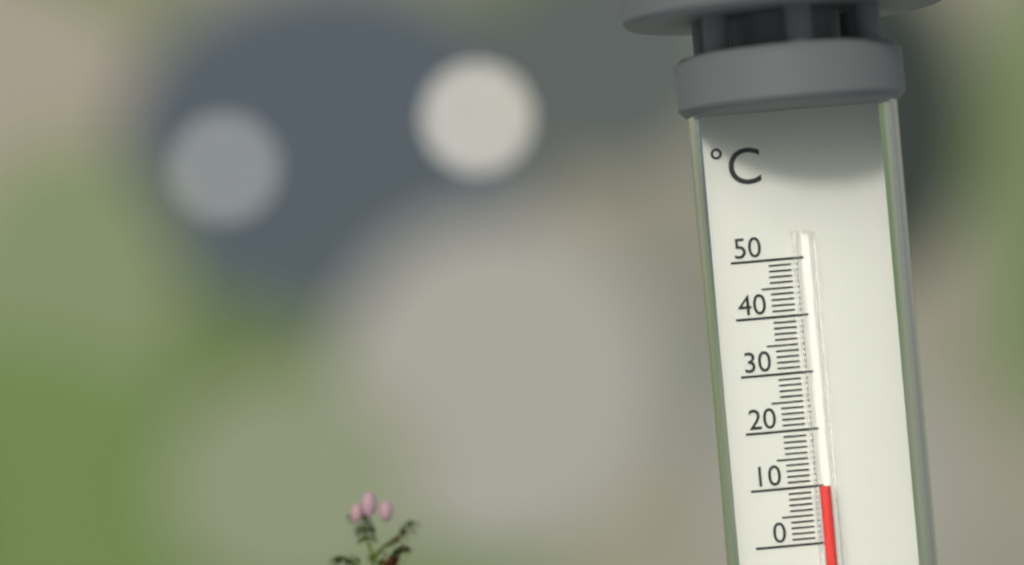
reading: 10 °C
